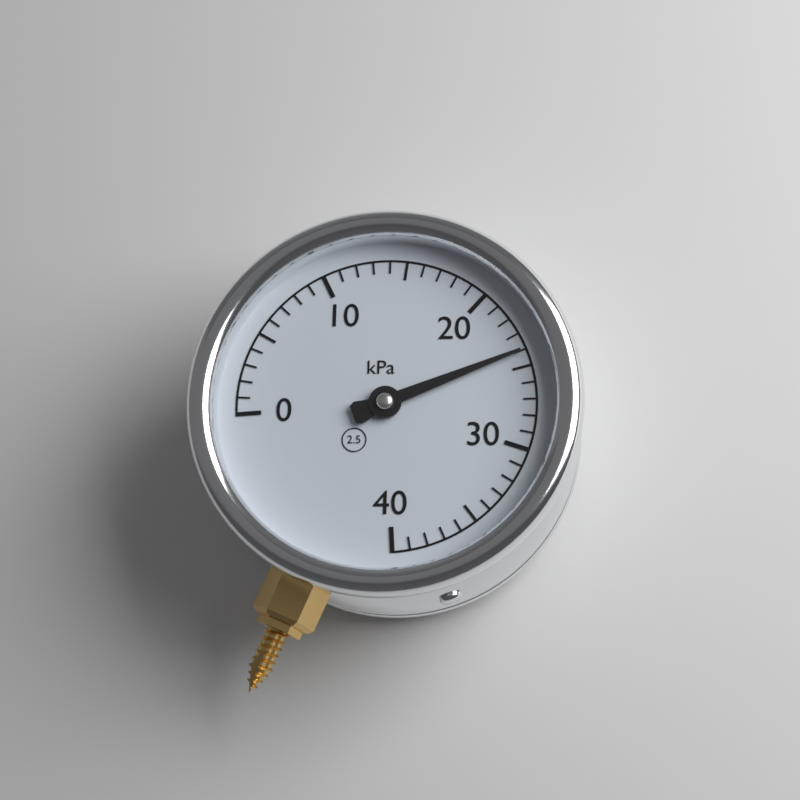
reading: 24 kPa
